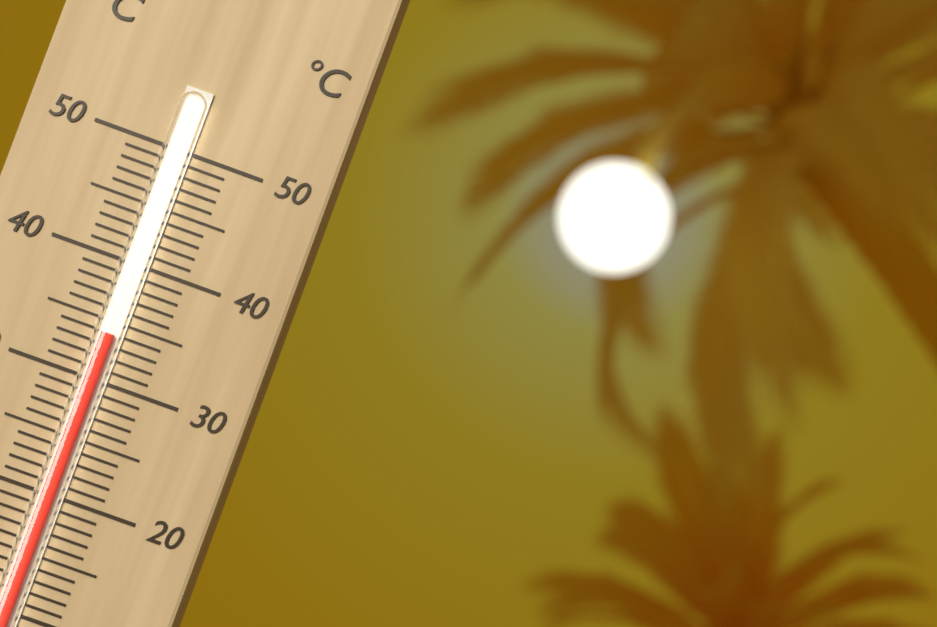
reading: 34 °C
